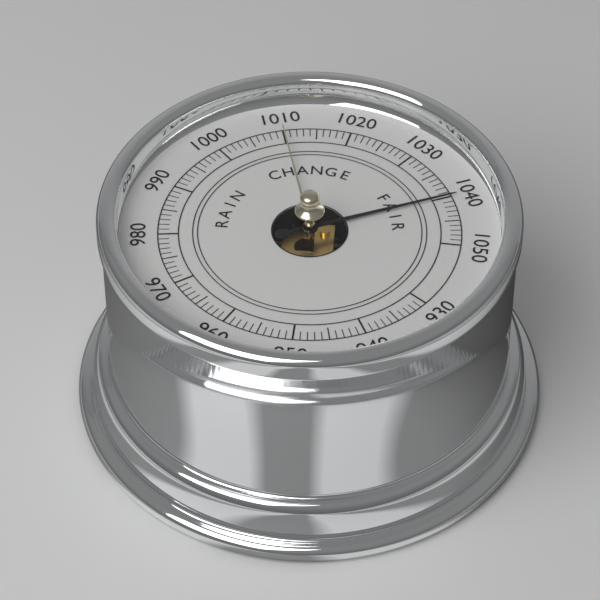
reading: 1040 (no unit)
